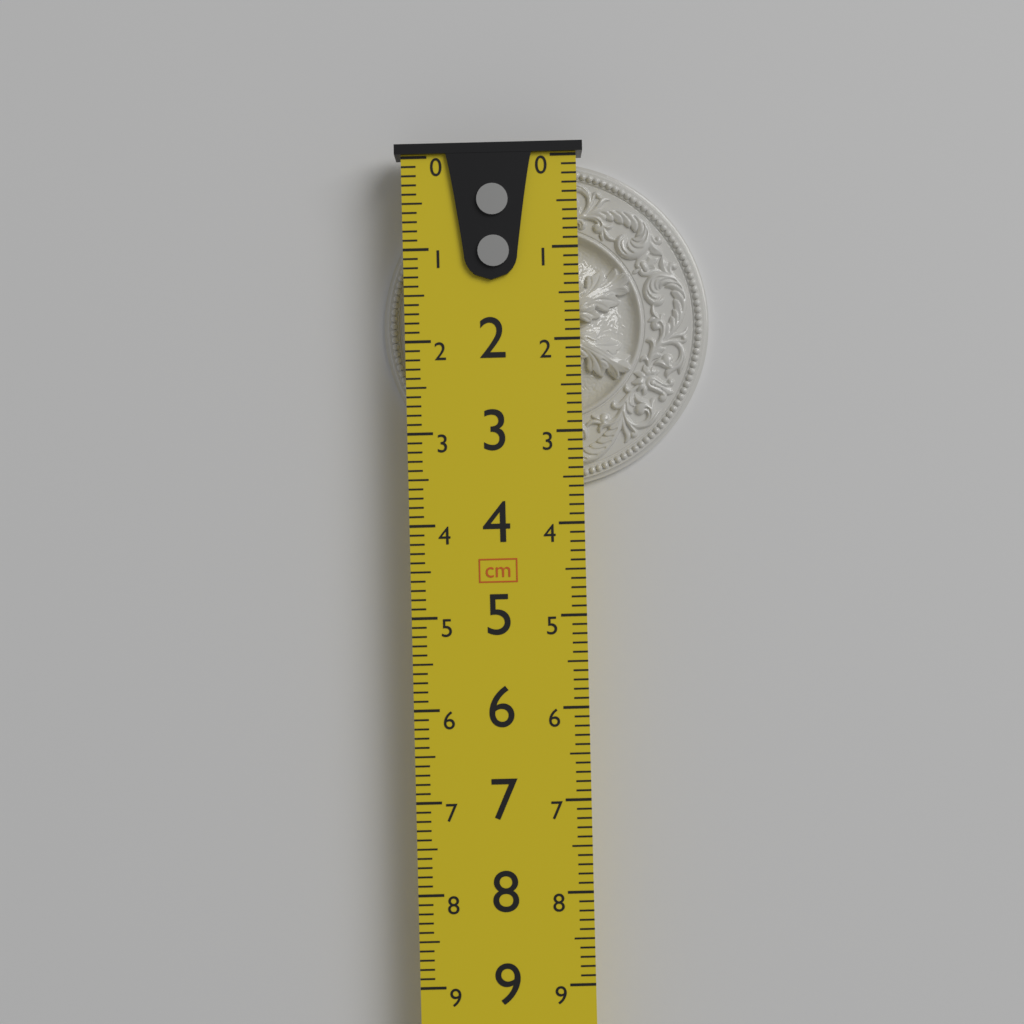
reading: 3.6 cm
